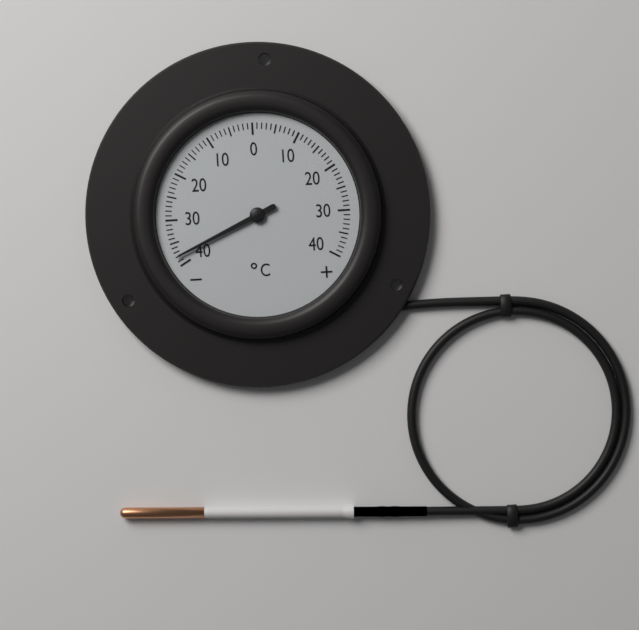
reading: -38 °C
